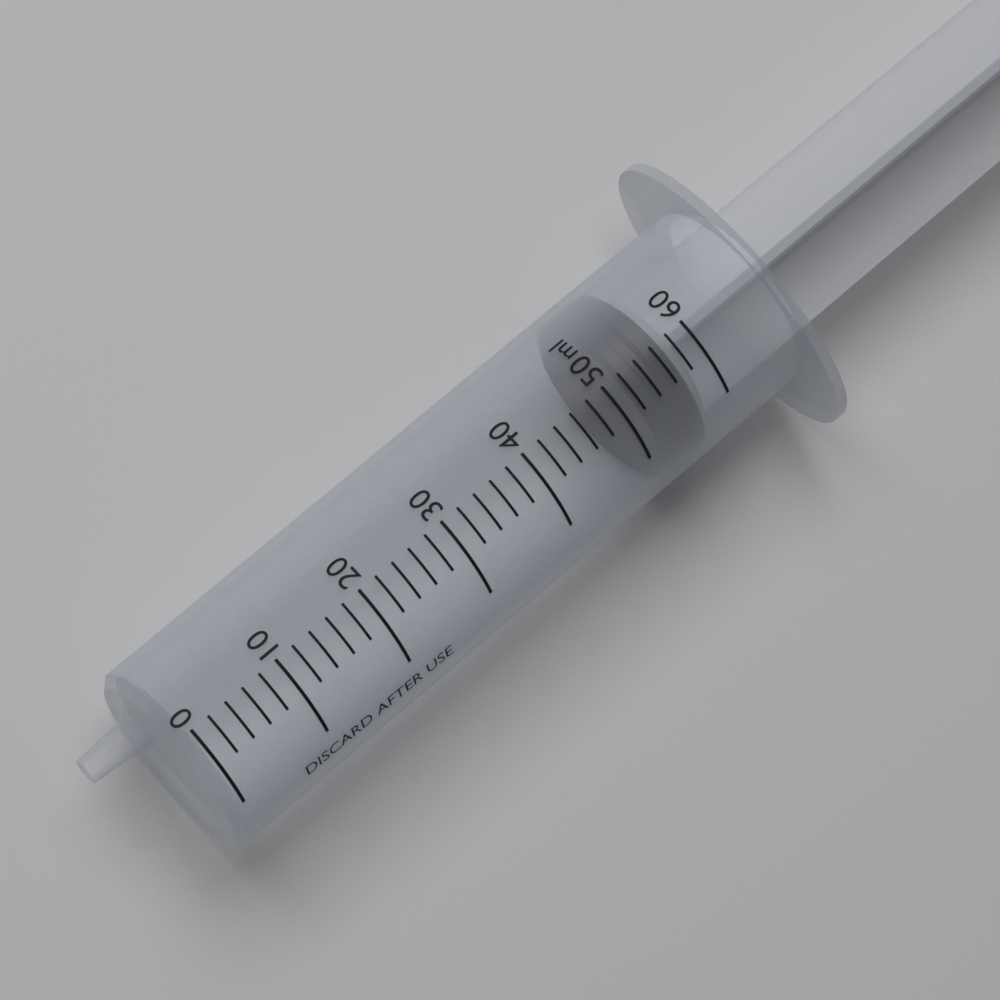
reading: 52 ml
